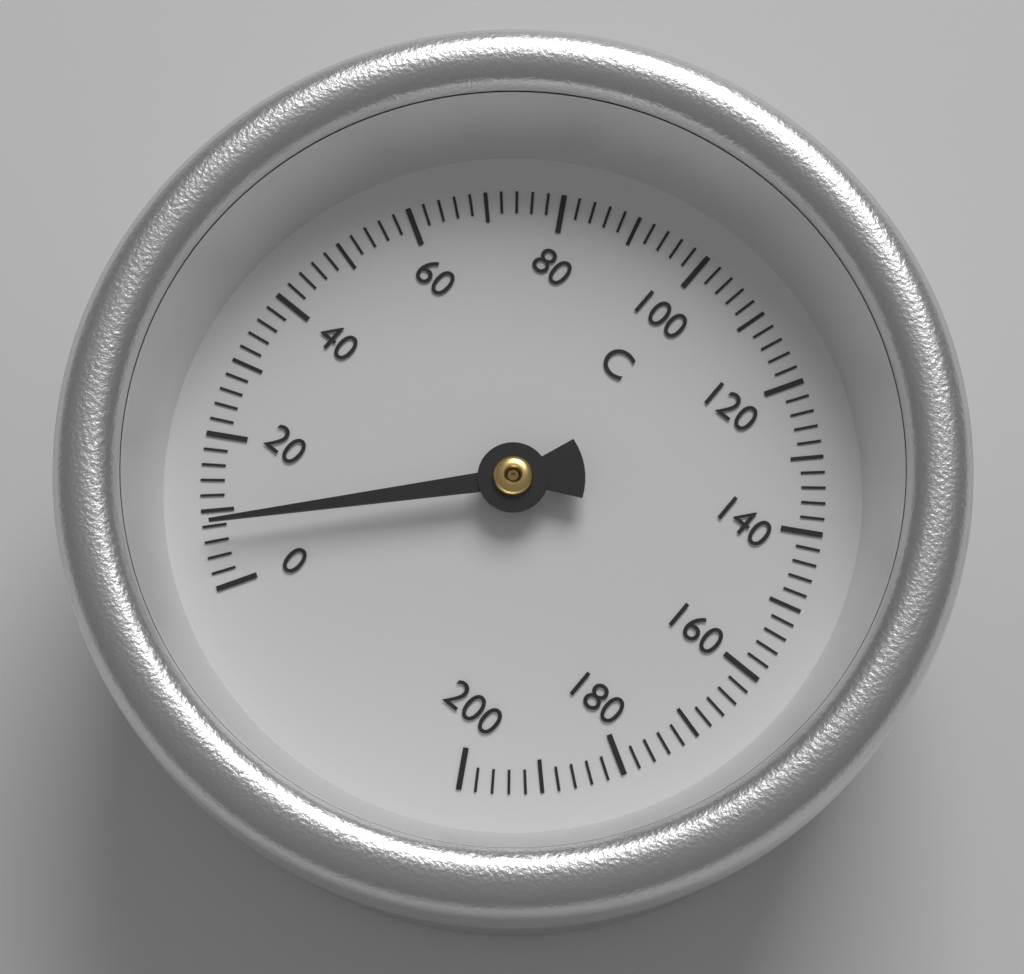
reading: 8 °C
